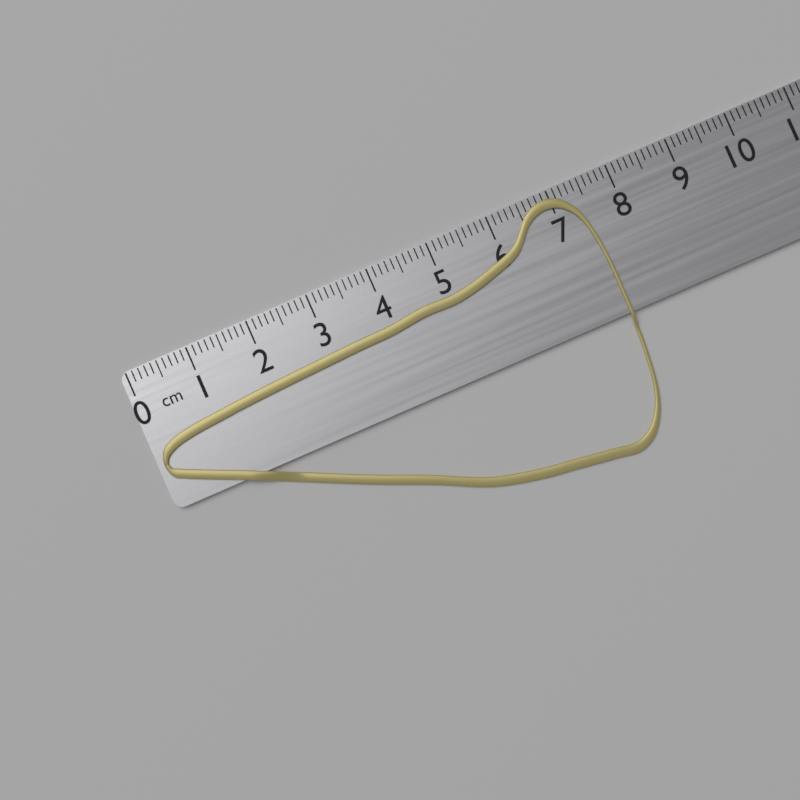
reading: 7.5 cm
